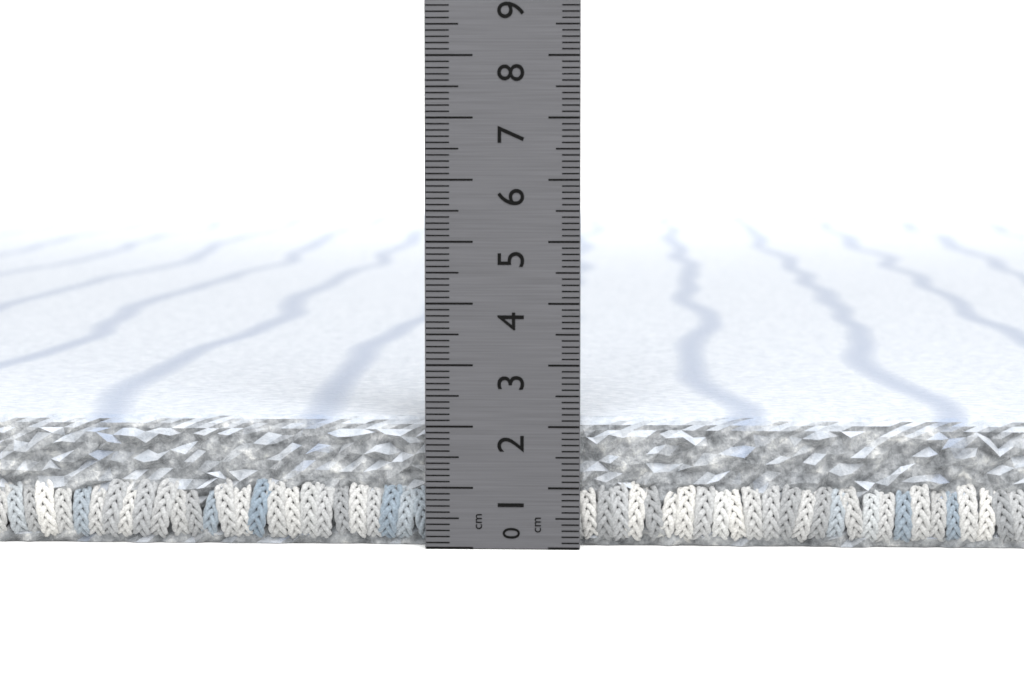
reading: 2.1 cm
